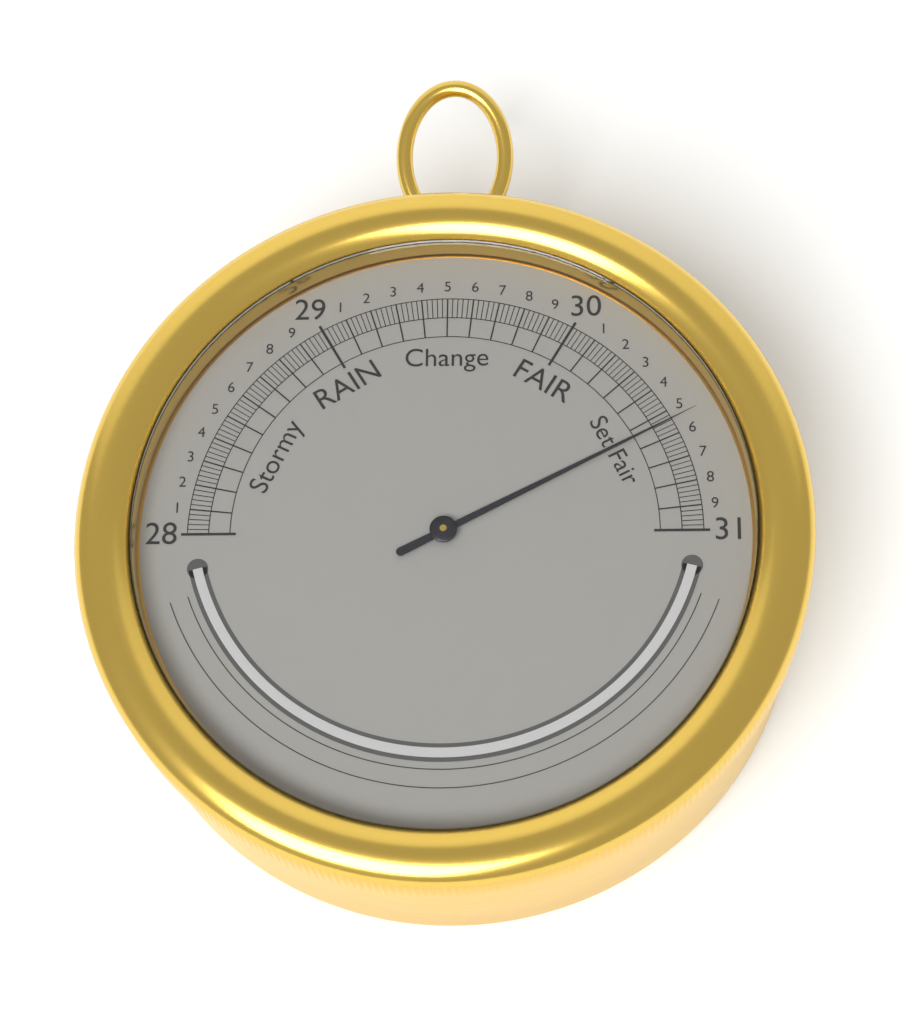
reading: 30.54 inHg
